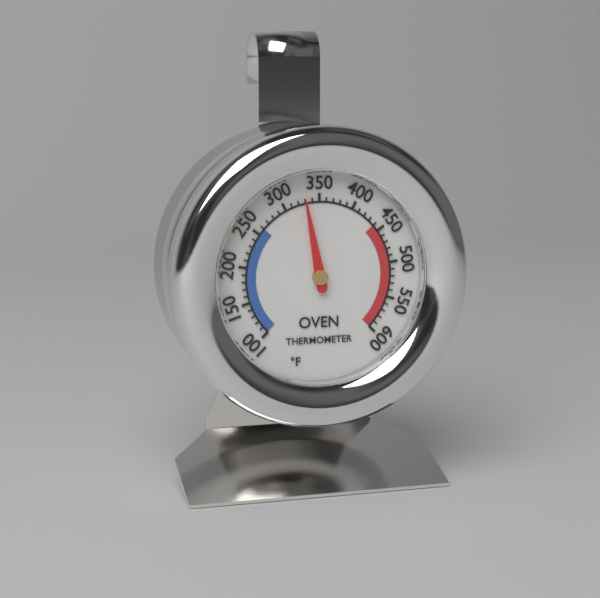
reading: 330 °F
